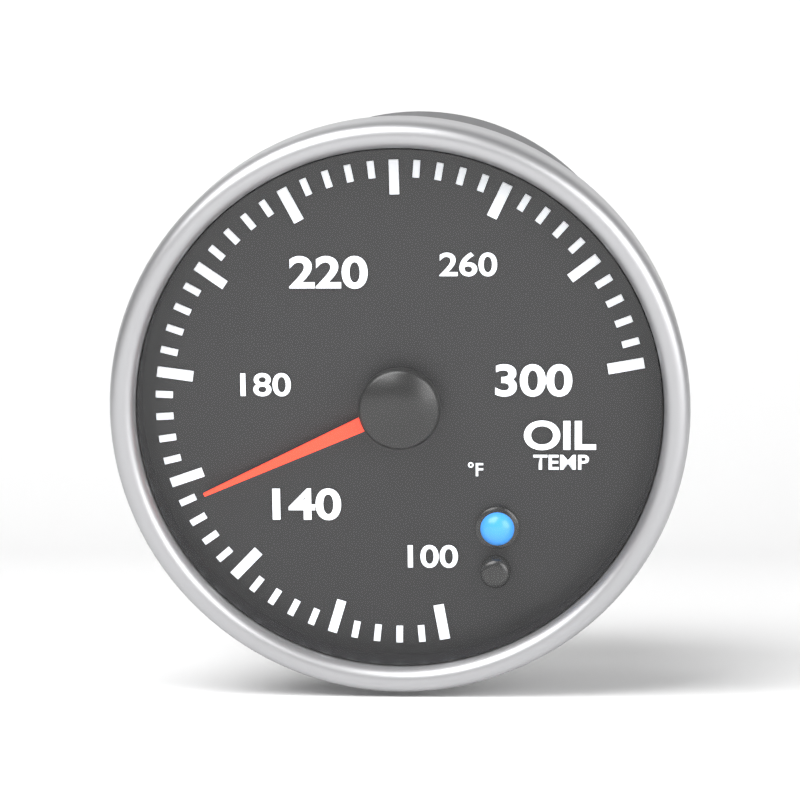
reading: 156 °F
